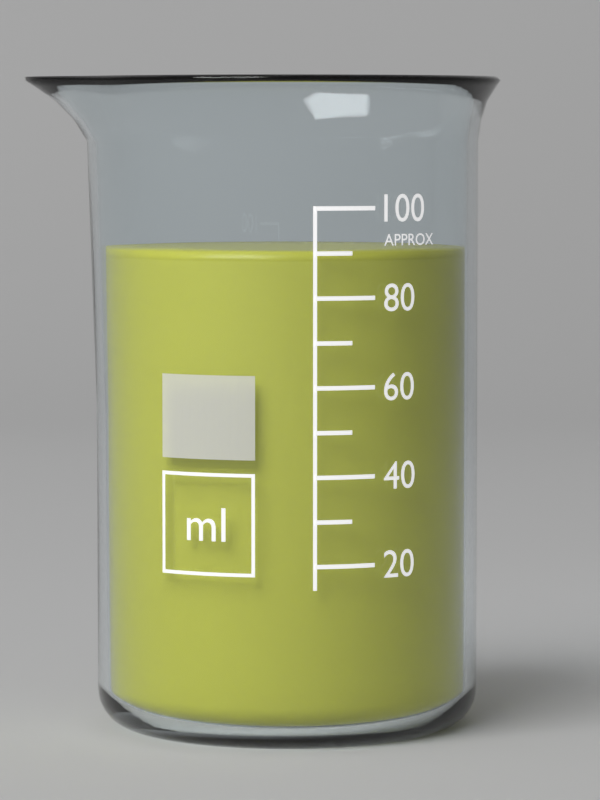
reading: 90 ml
